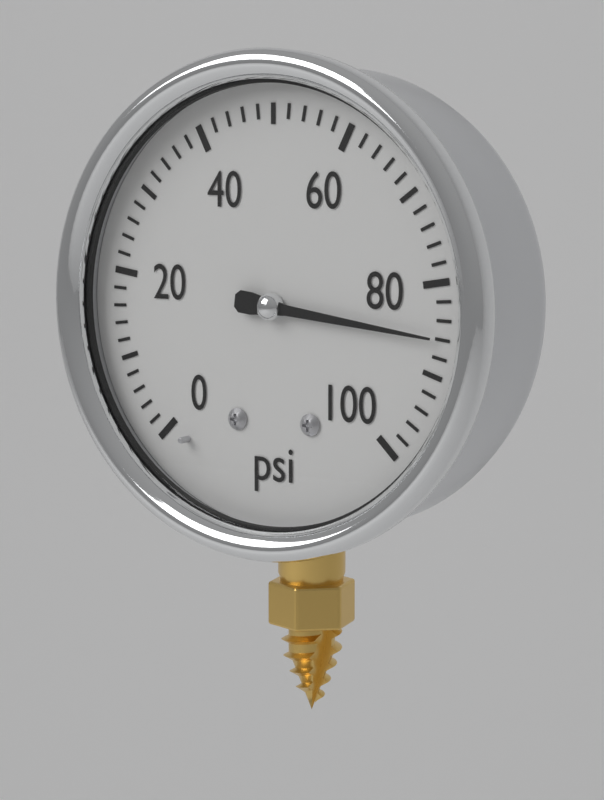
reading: 86 psi
